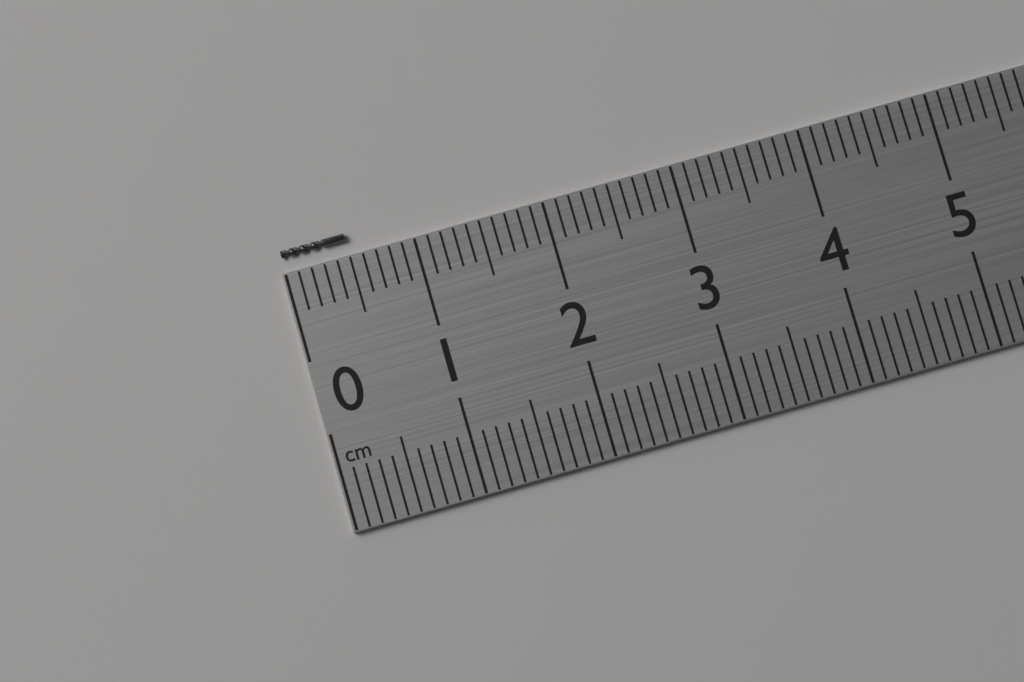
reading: 0.5 cm
